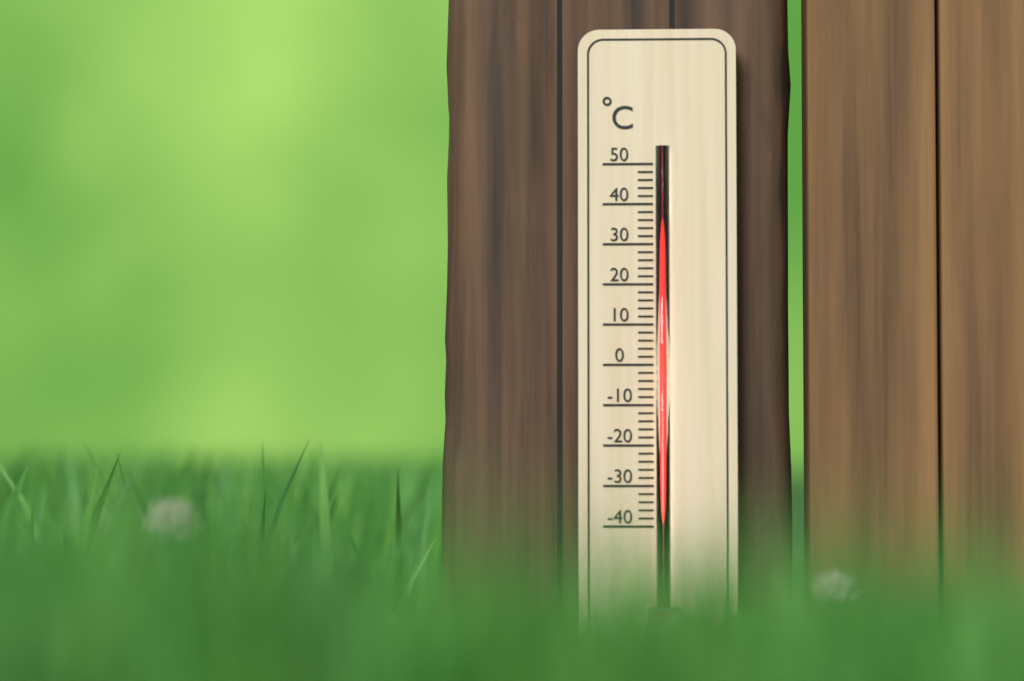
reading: 38 °C
